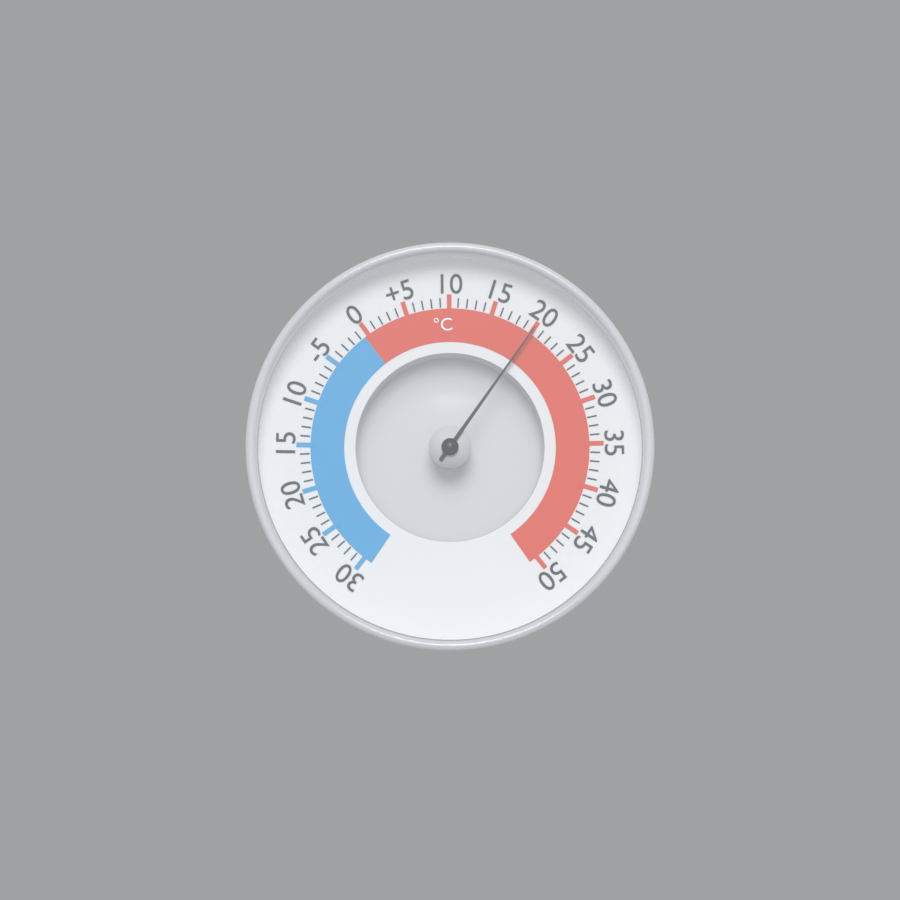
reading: 20 °C
